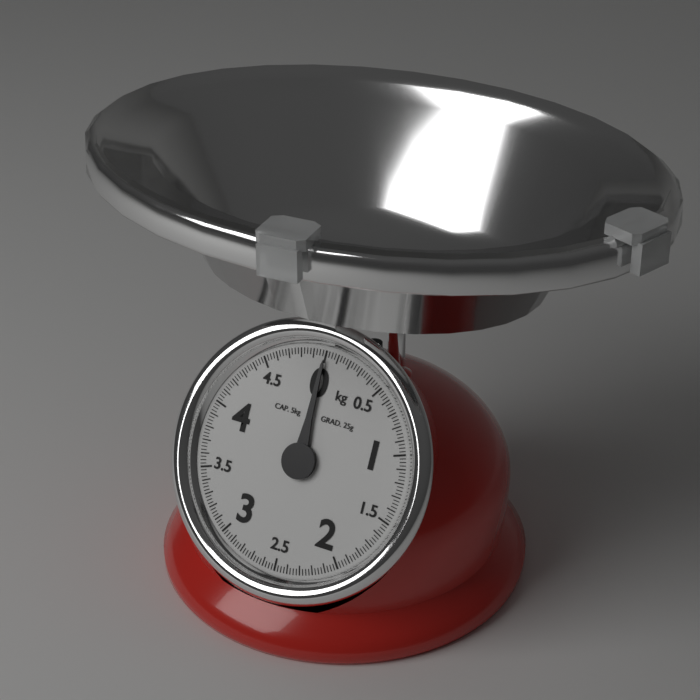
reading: 0.000 kg
